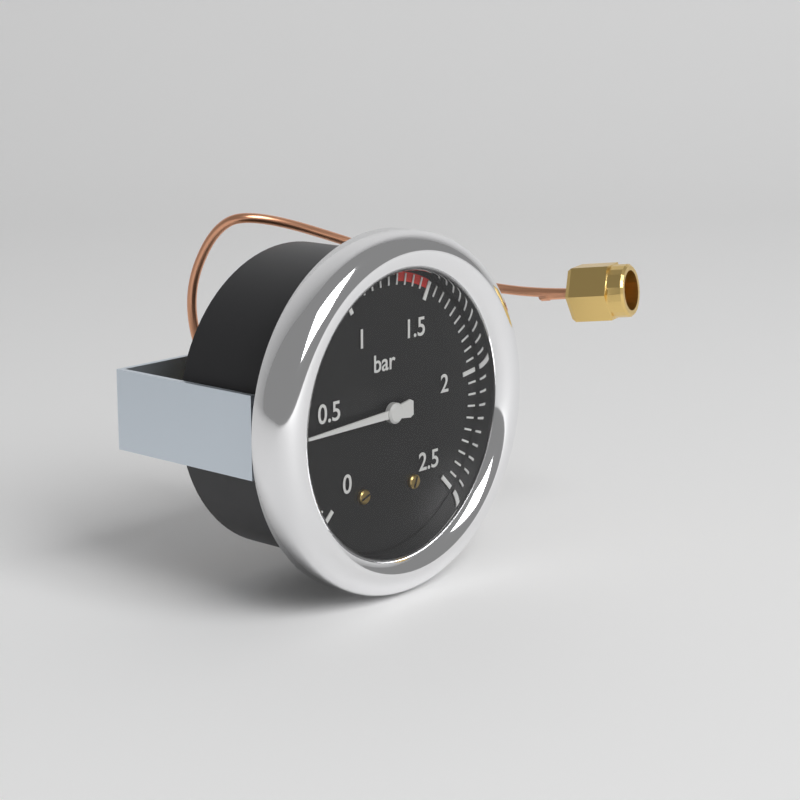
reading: 0.40 bar
